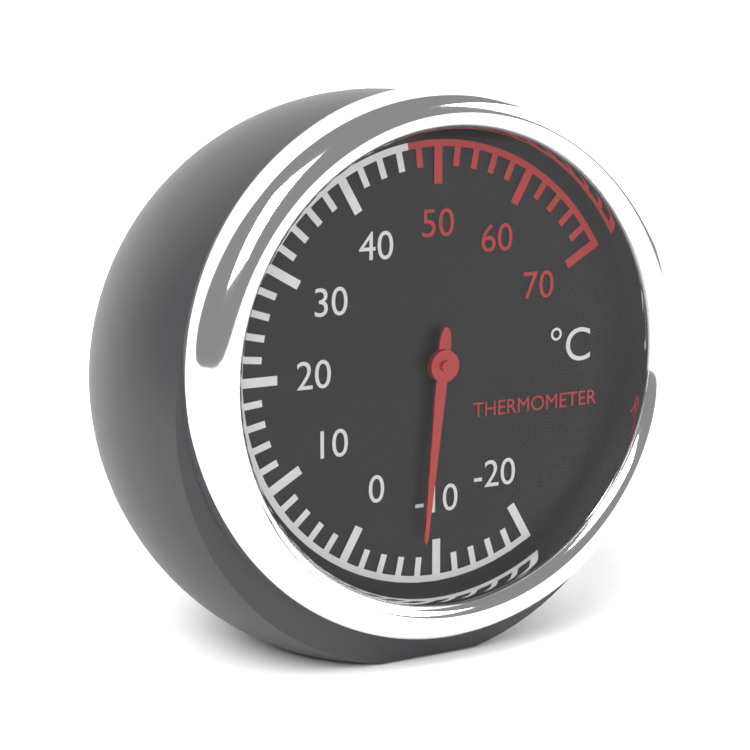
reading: -8 °C
